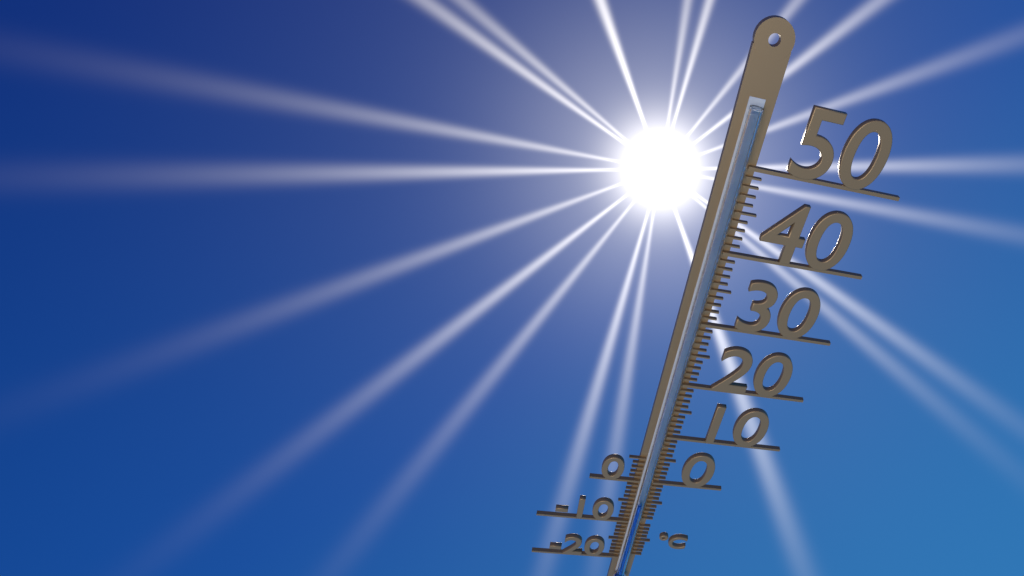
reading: -5 °C
